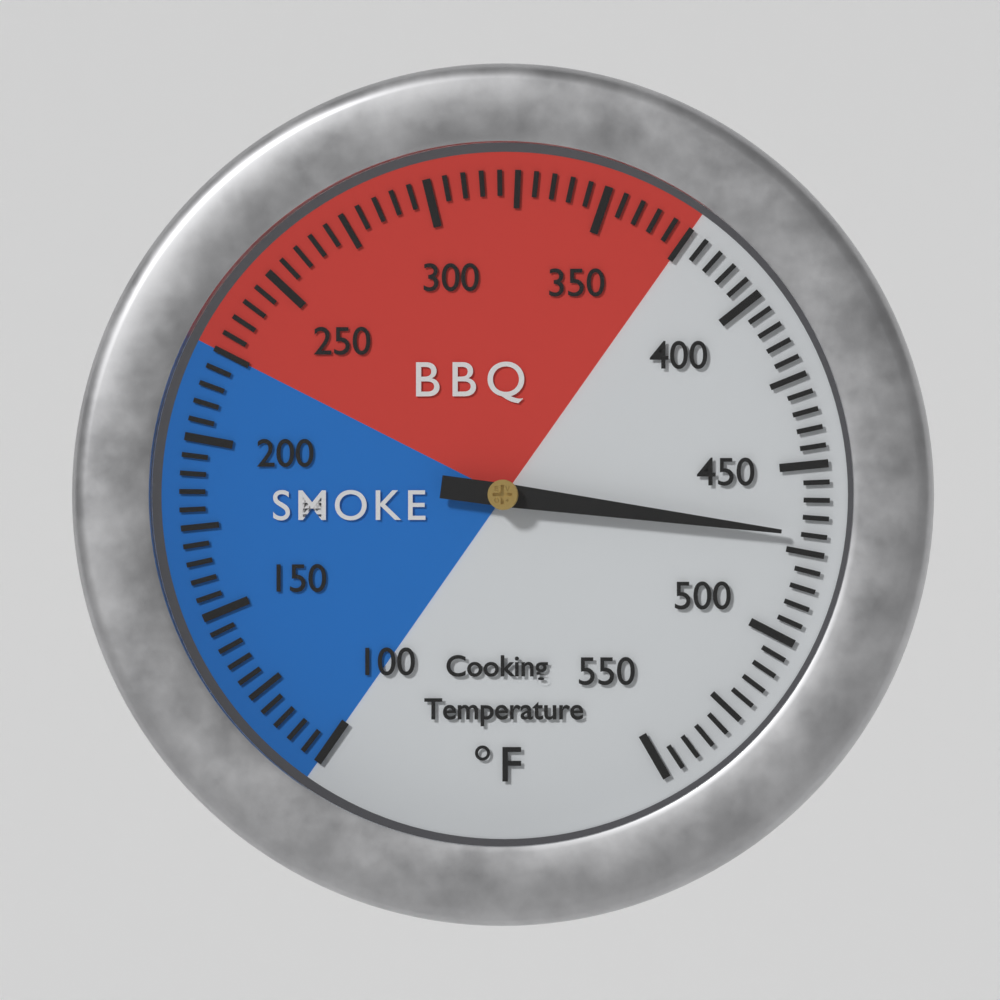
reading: 470 °F
